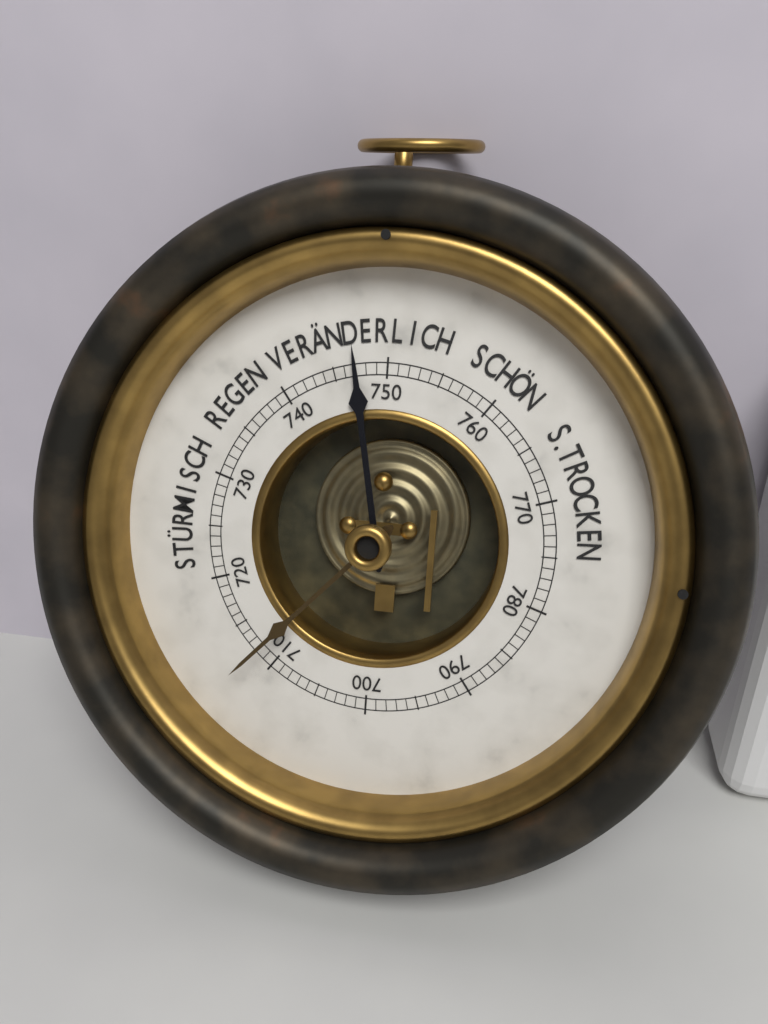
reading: 747 mmHg
